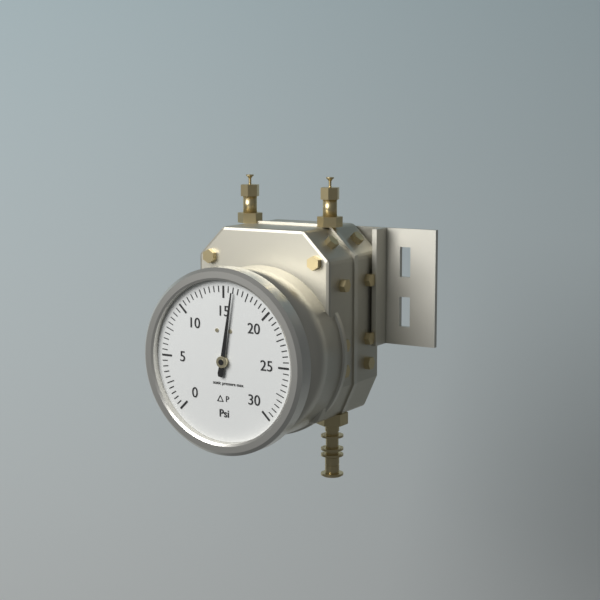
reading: 16.0 psi
